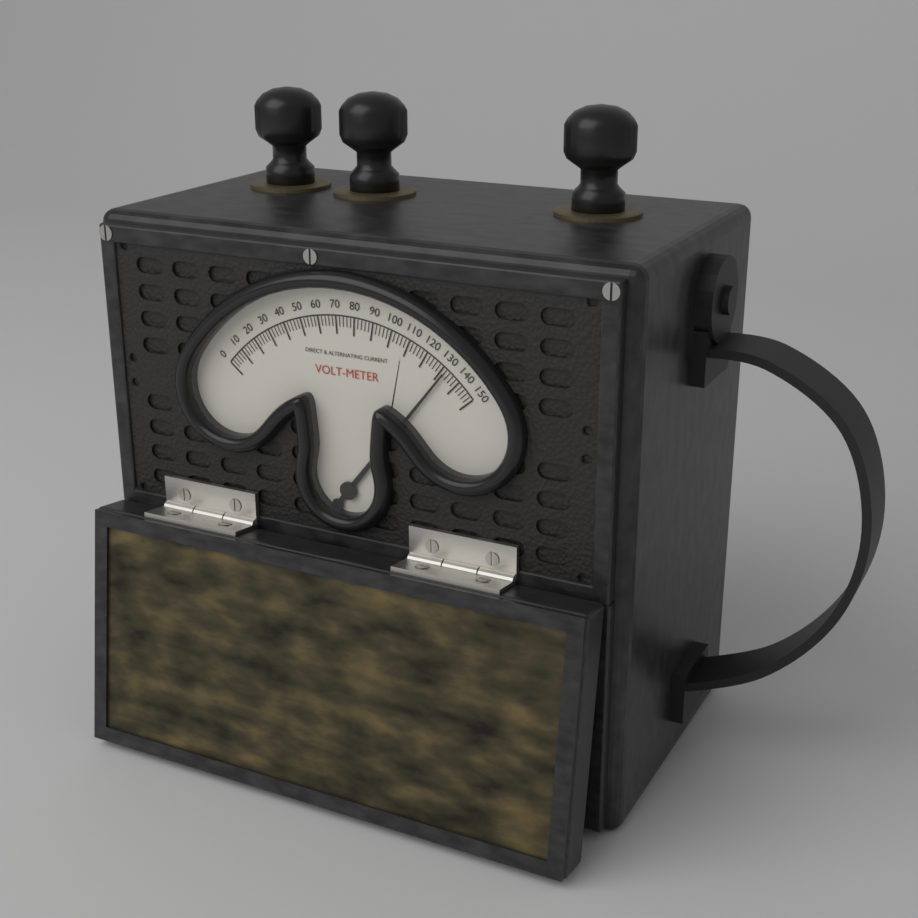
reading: 132 V
